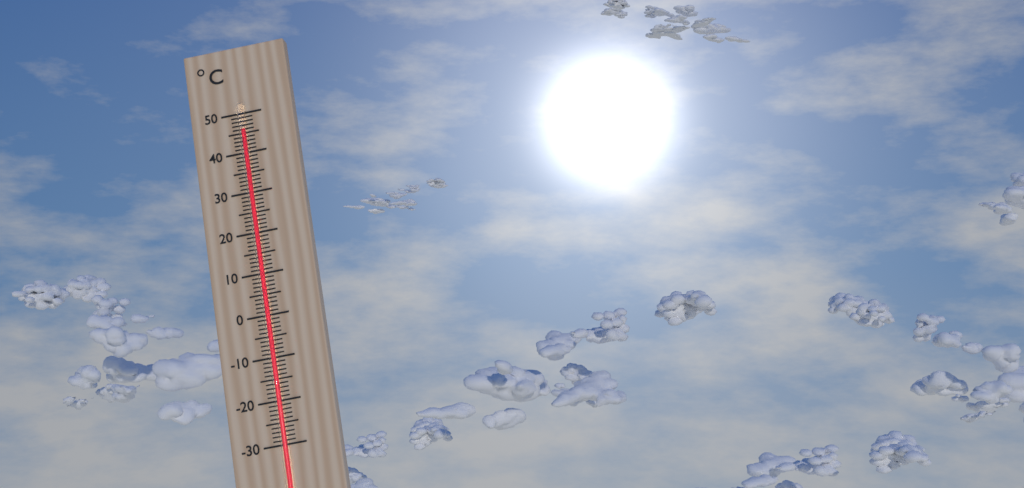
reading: 46 °C
